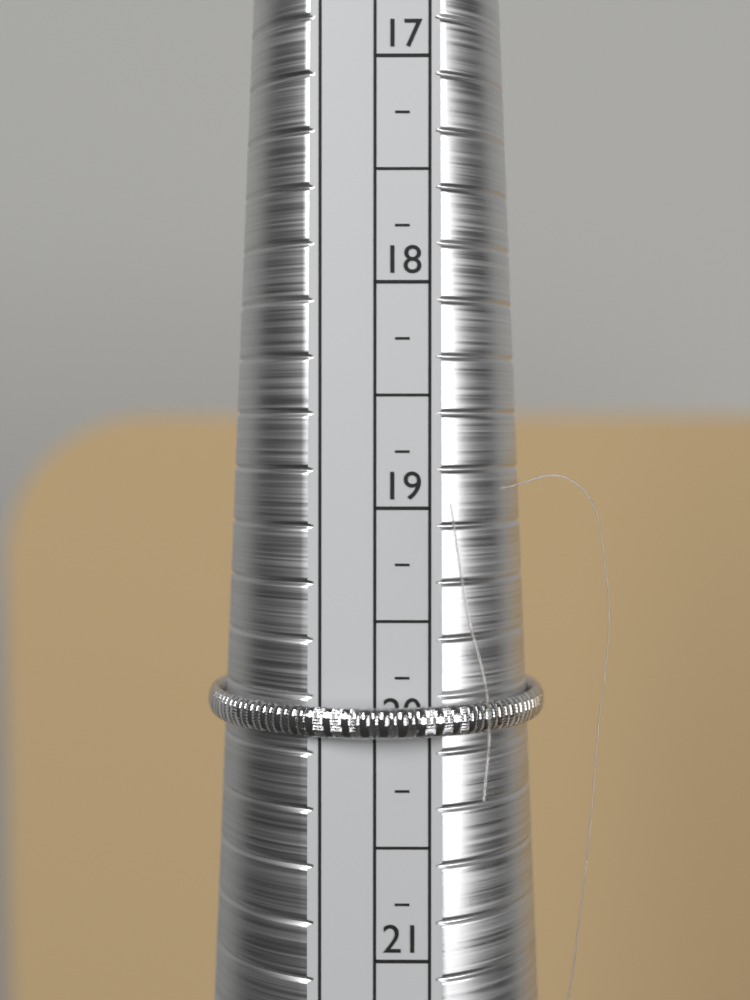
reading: 20.00 (no unit)
